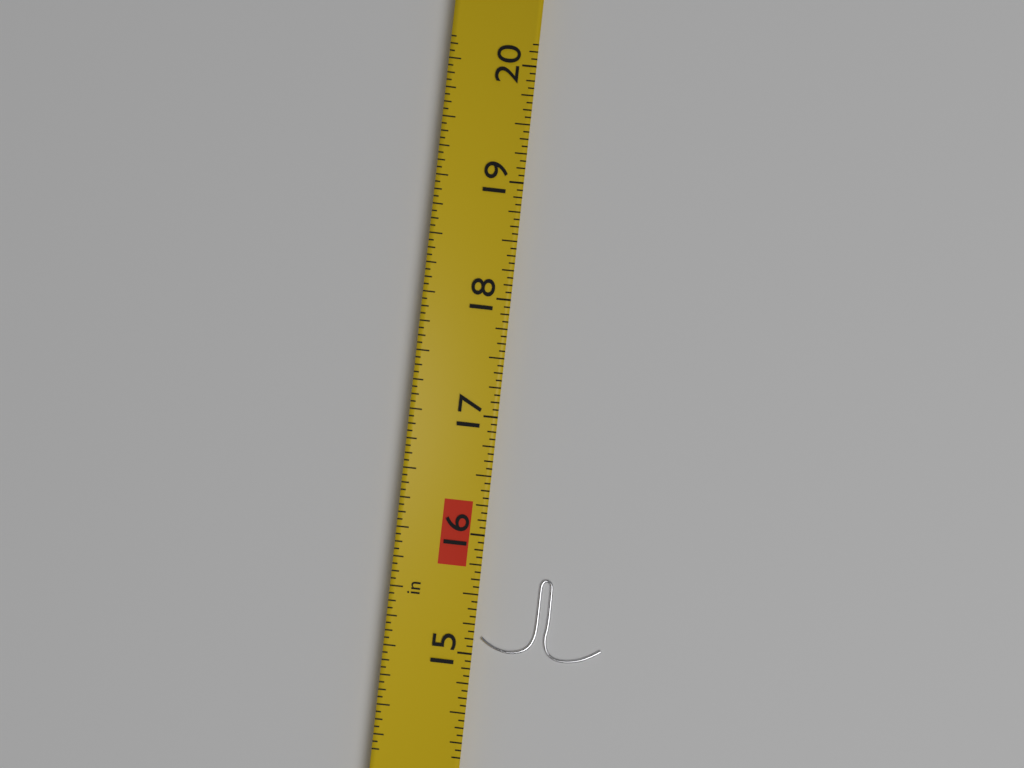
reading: 15.6875 in
